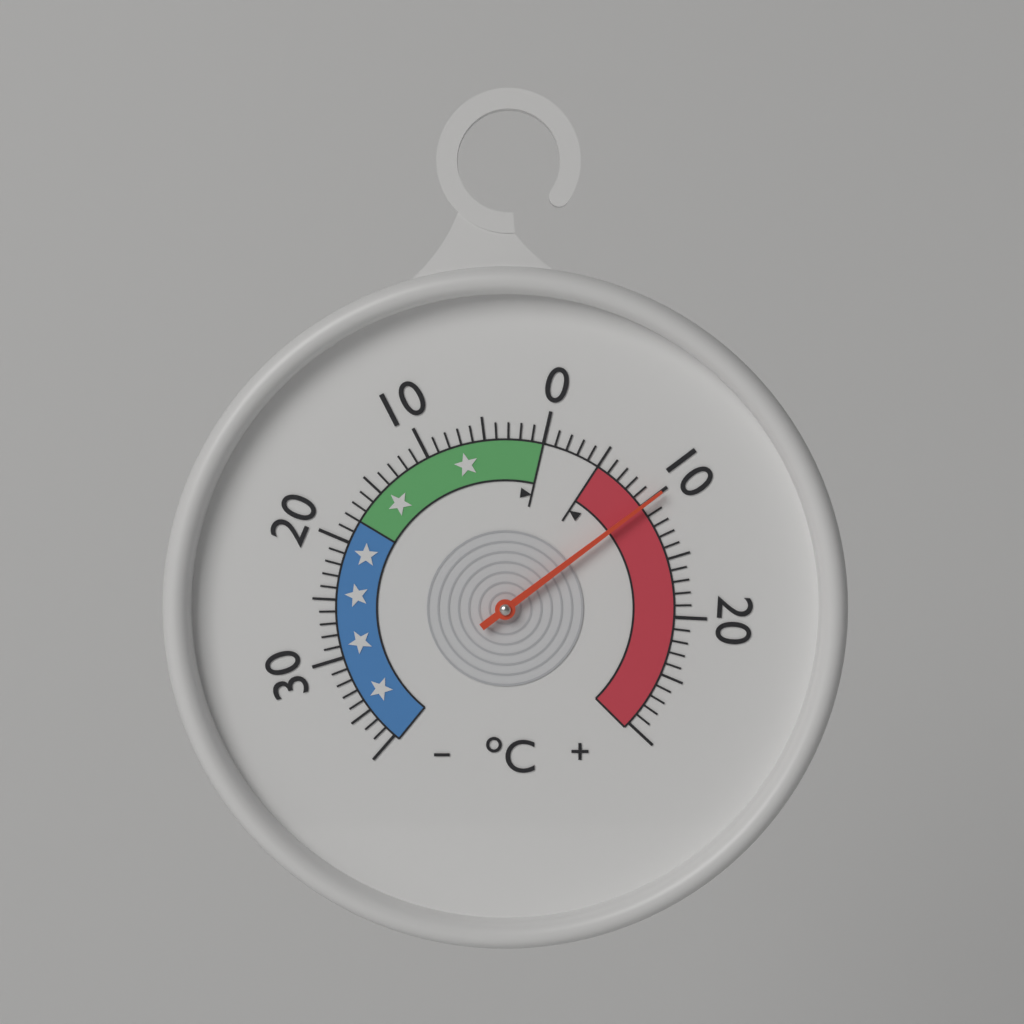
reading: 10 °C
